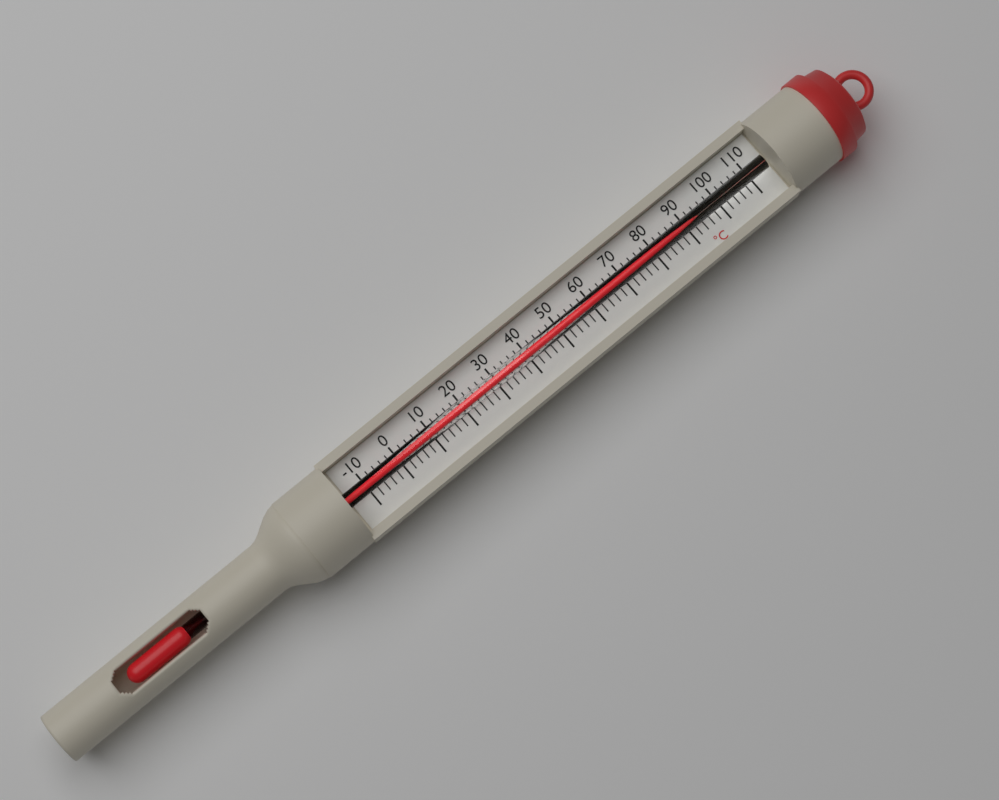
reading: 96 °C
